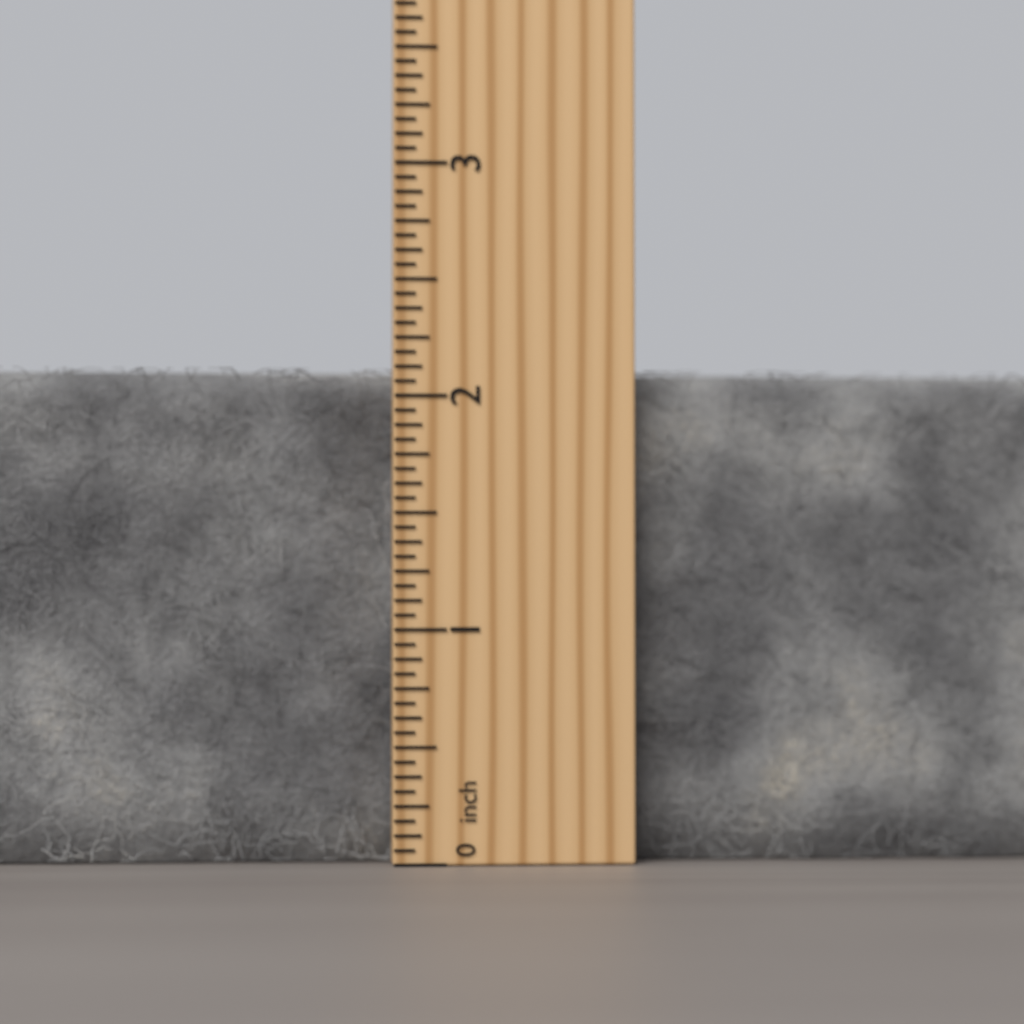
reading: 2.1250 inch
